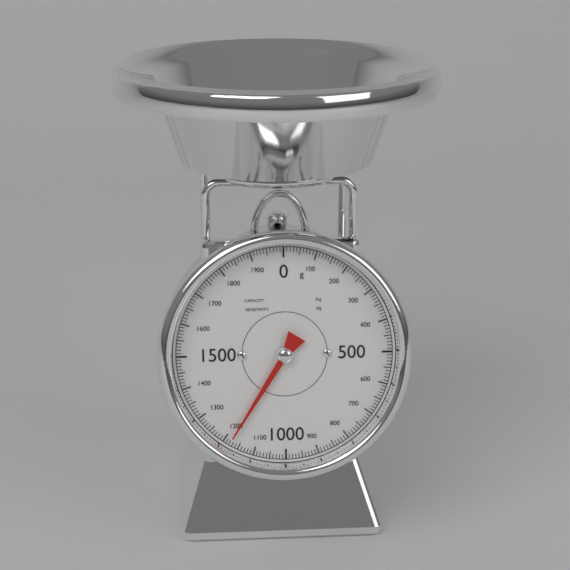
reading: 1180 g
